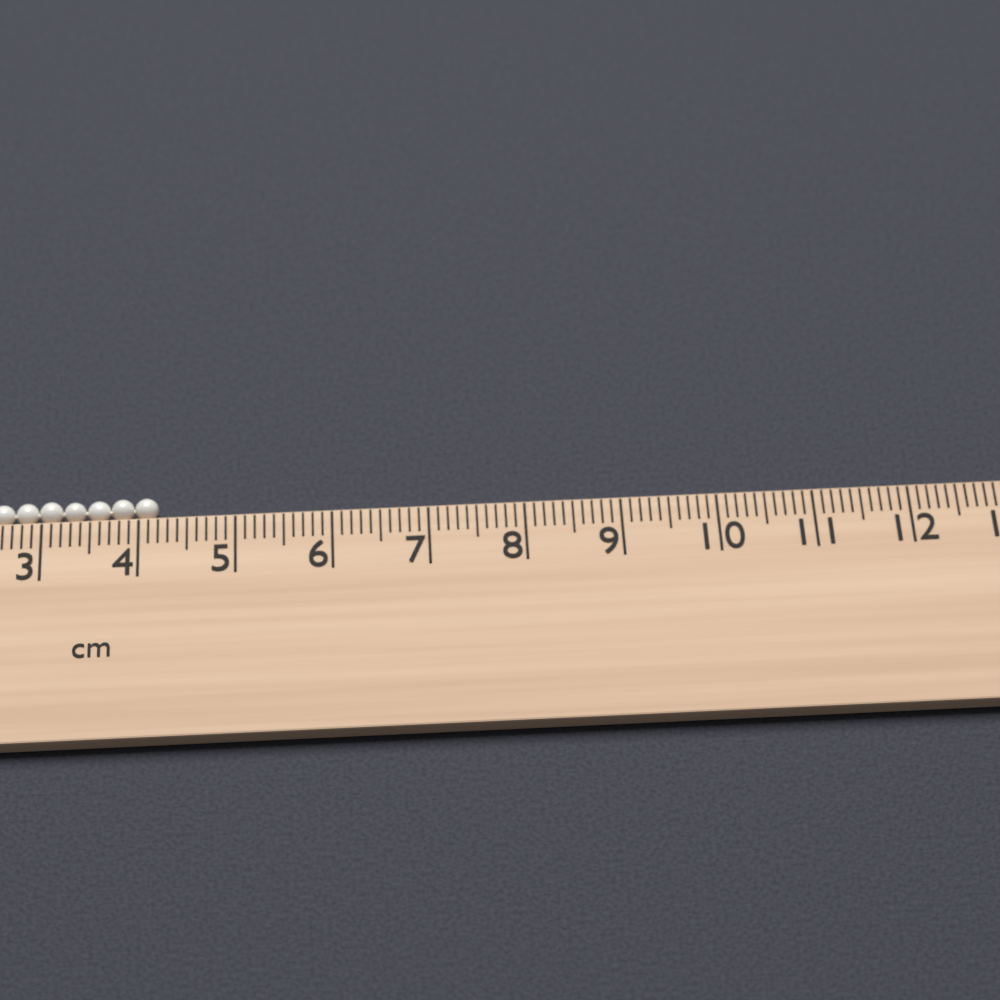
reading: 4.2 cm
